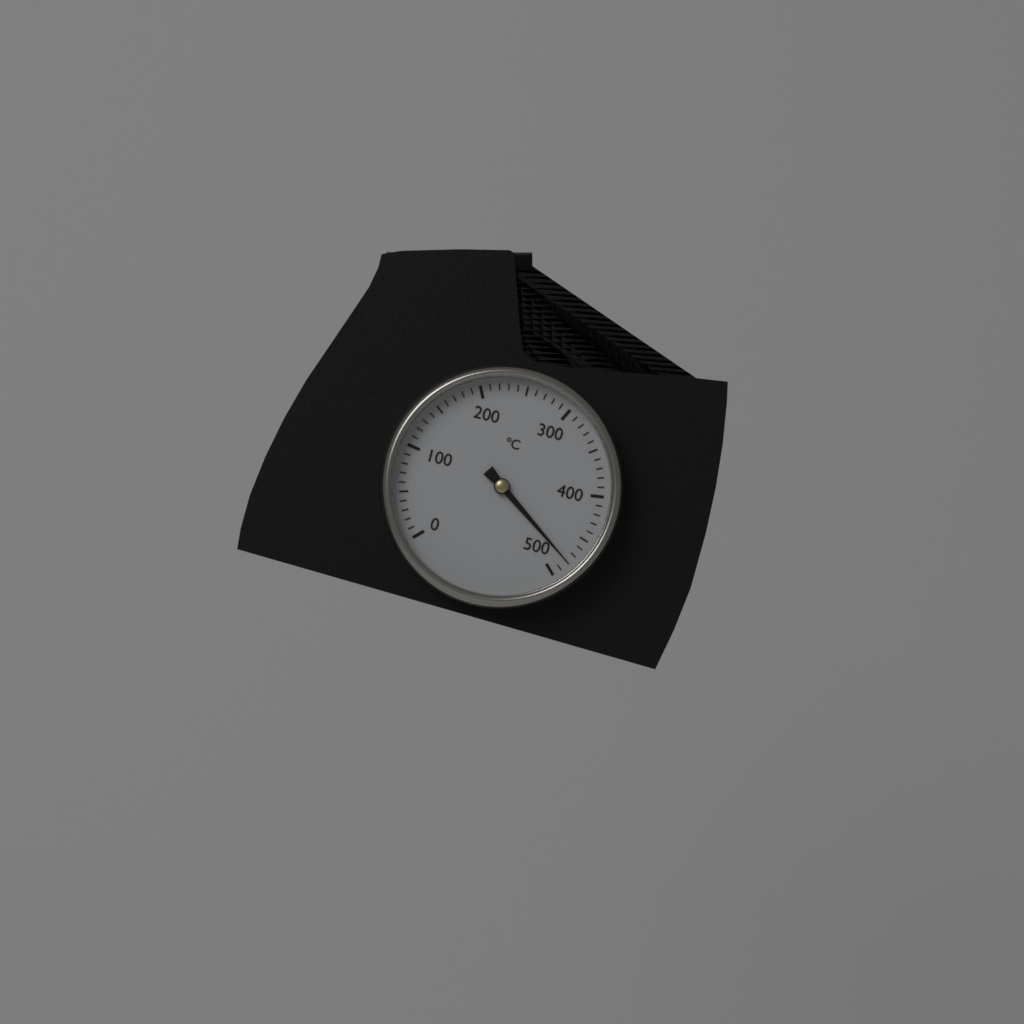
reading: 480 °C
